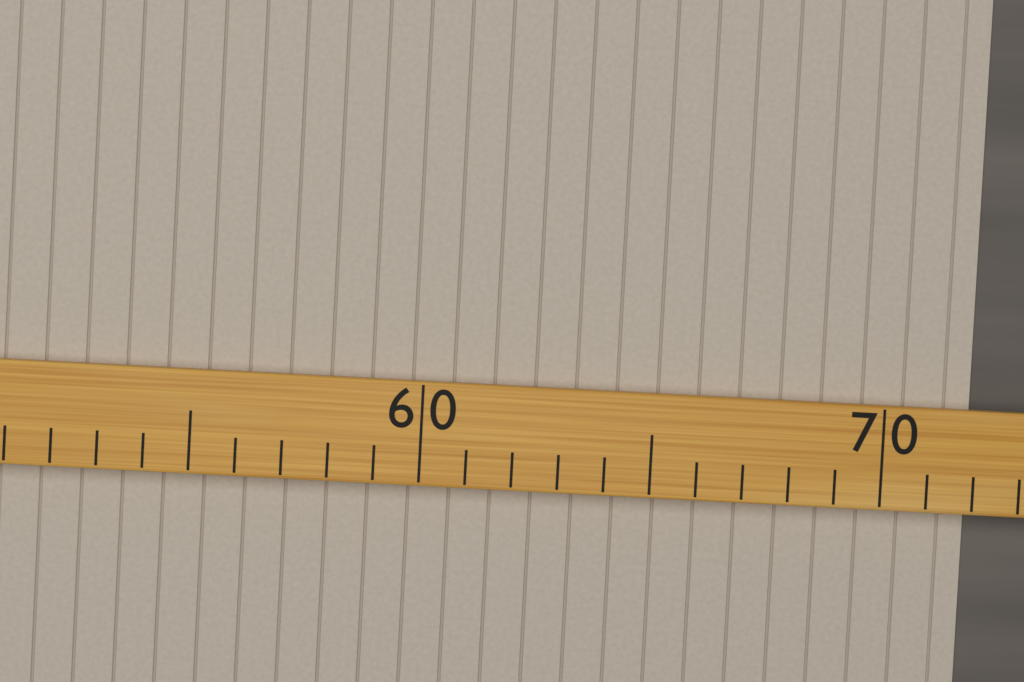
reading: 72 (no unit)
